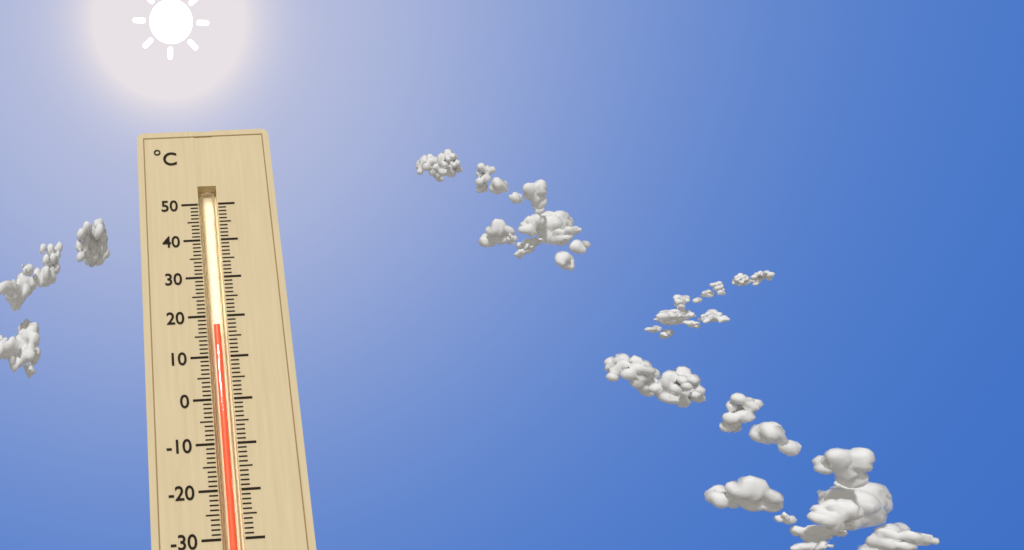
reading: 18 °C
